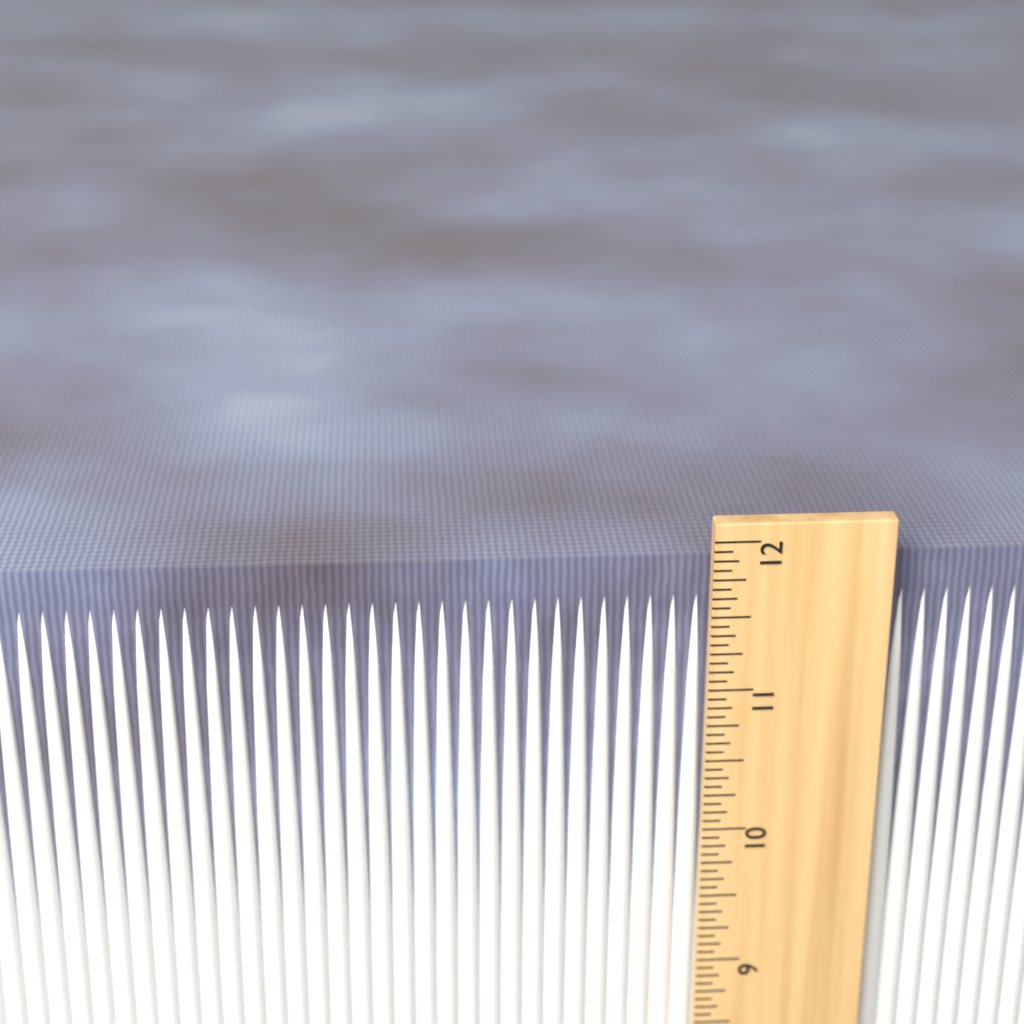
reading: 11.8125 in
